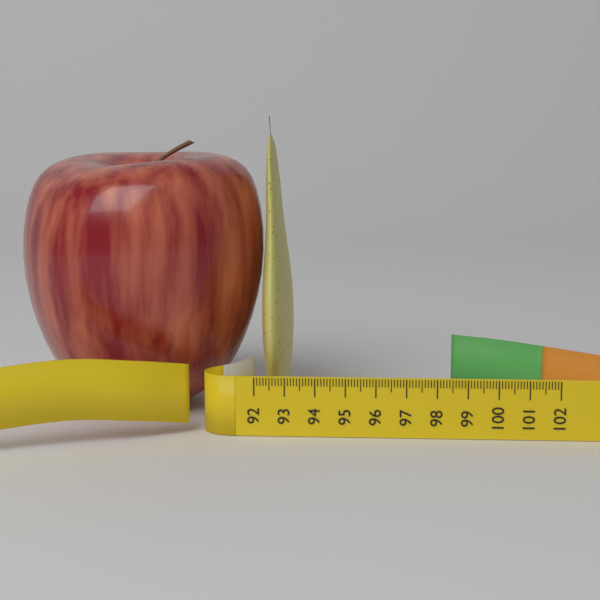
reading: 93.0 (no unit)
